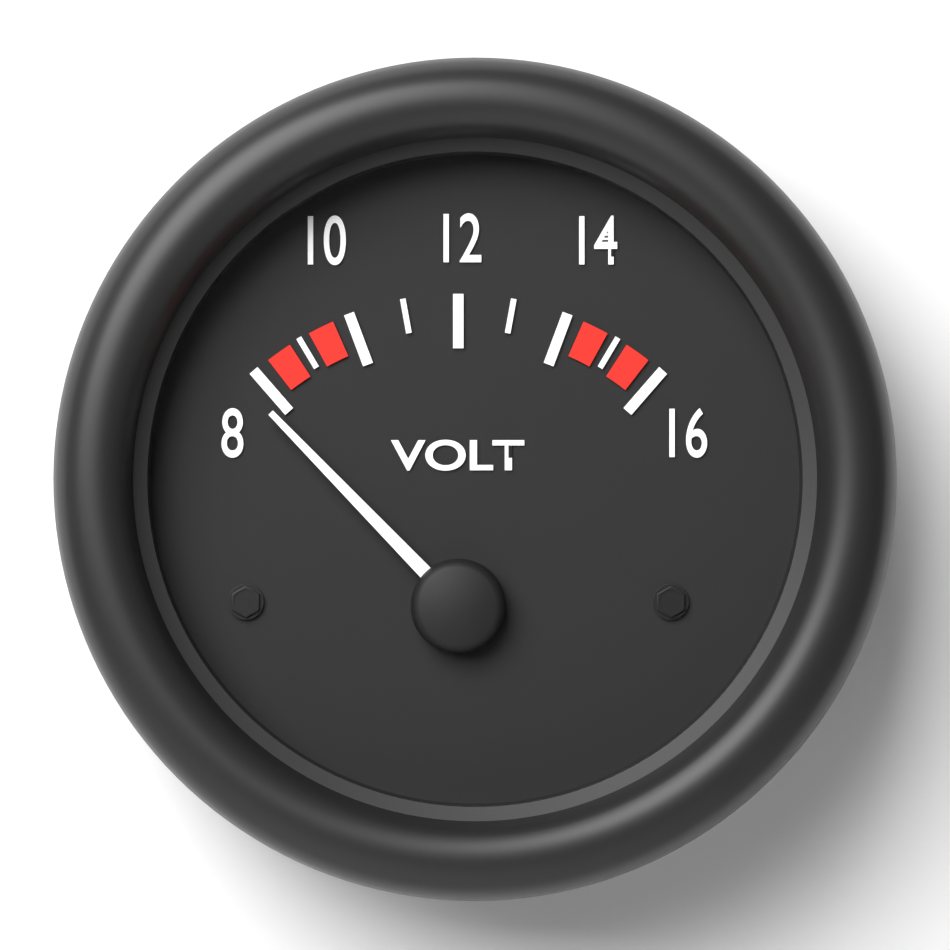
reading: 7.7 V
